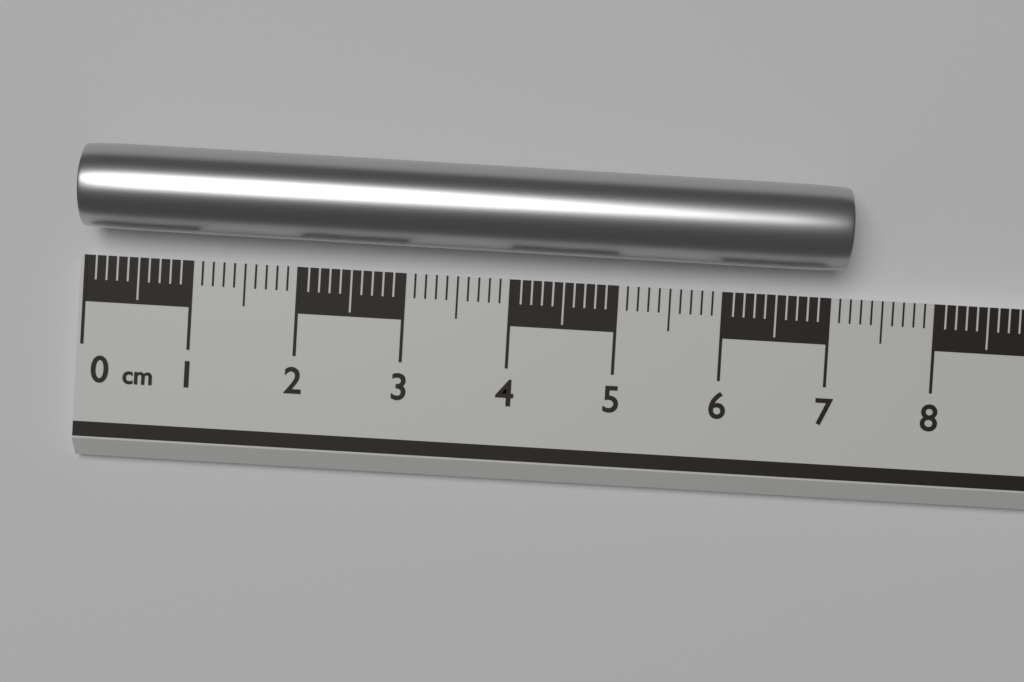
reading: 7.1 cm
